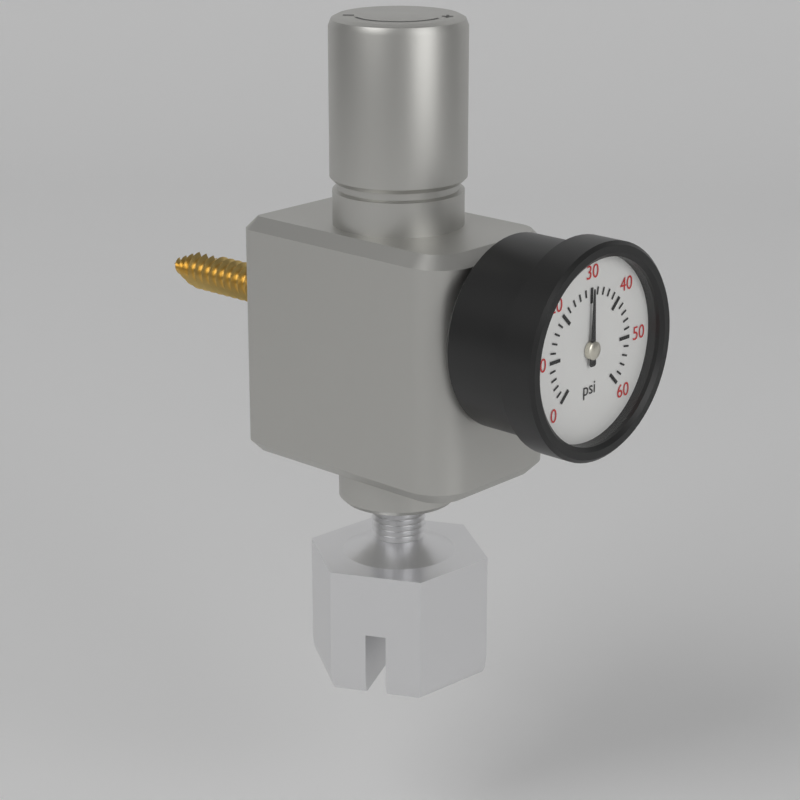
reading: 30 psi
